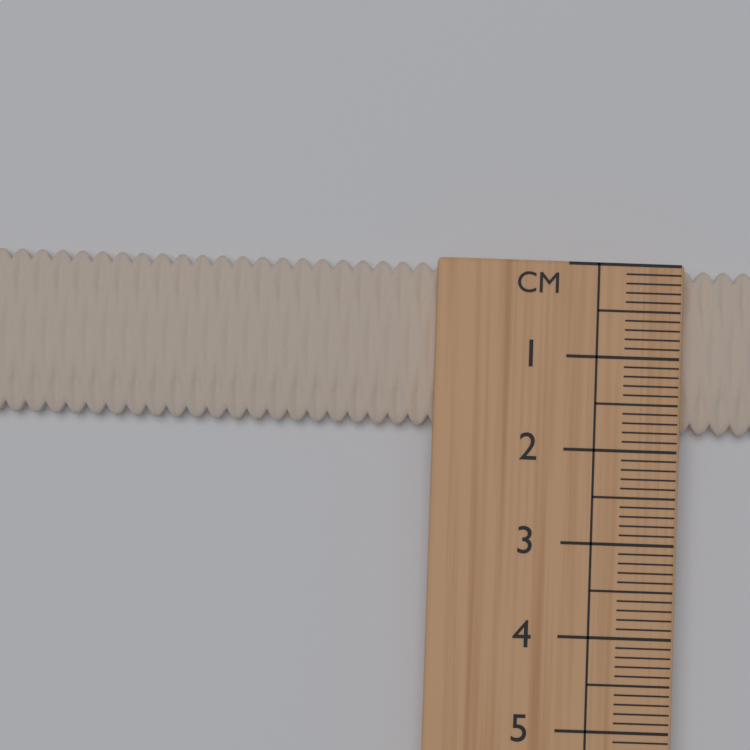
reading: 1.8 cm
